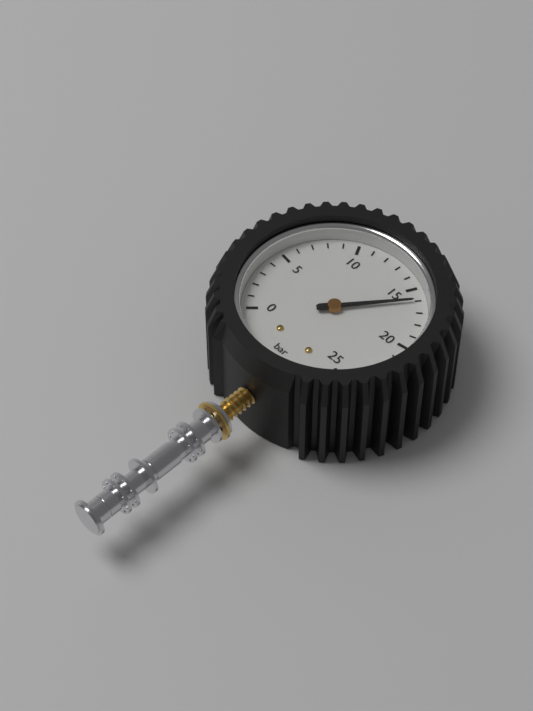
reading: 16 bar
